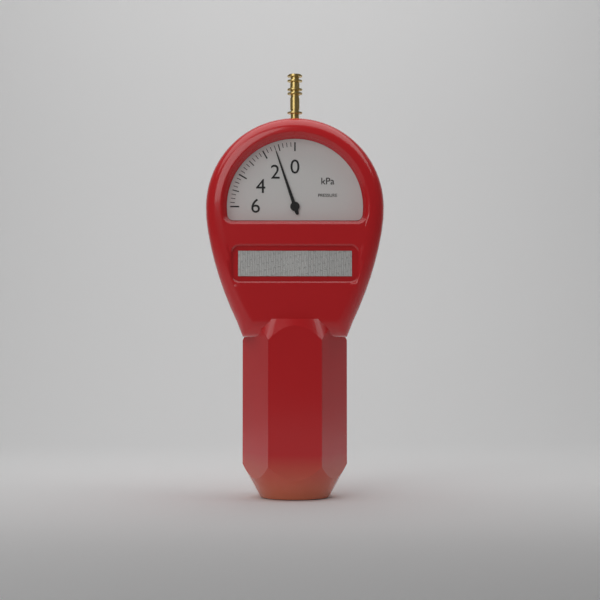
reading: 1.25 kPa
